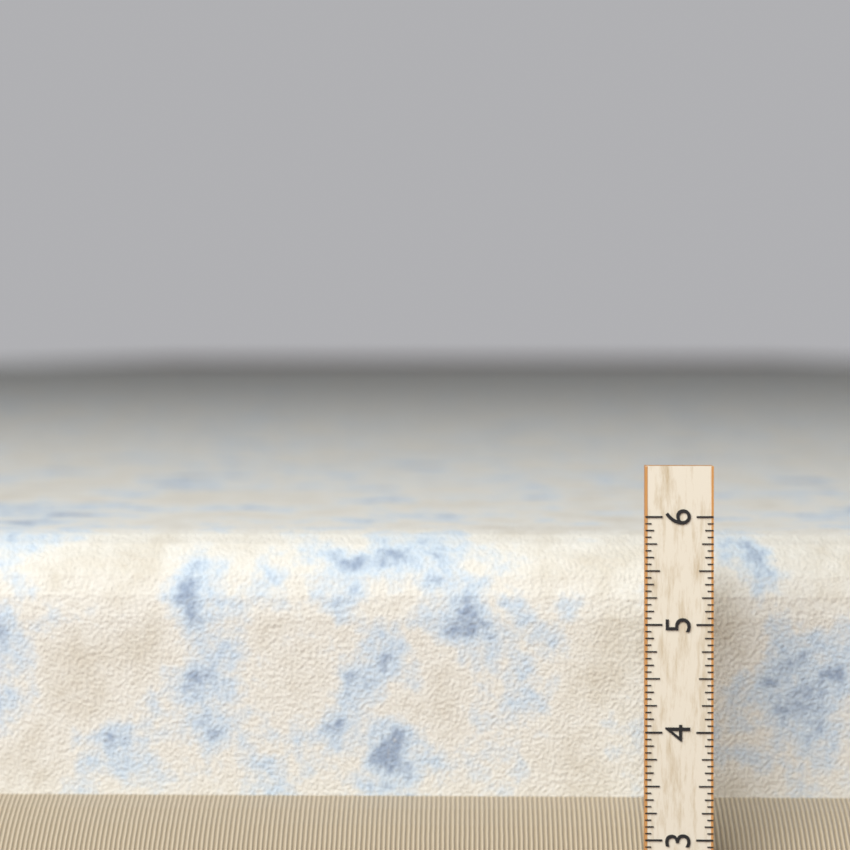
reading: 5.6875 (no unit)
